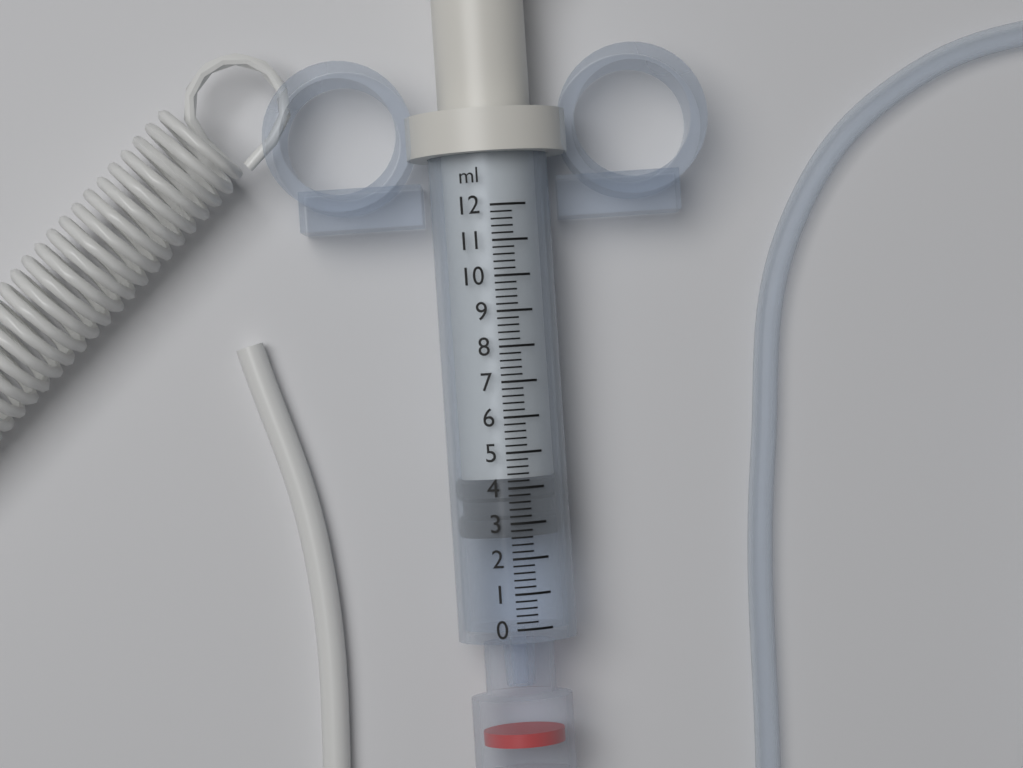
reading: 2.6 ml
